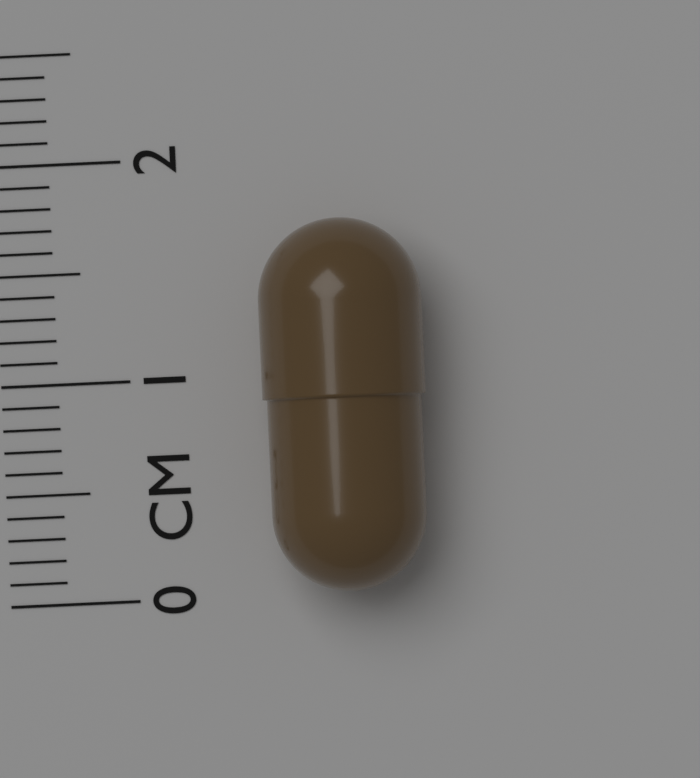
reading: 1.7 cm
